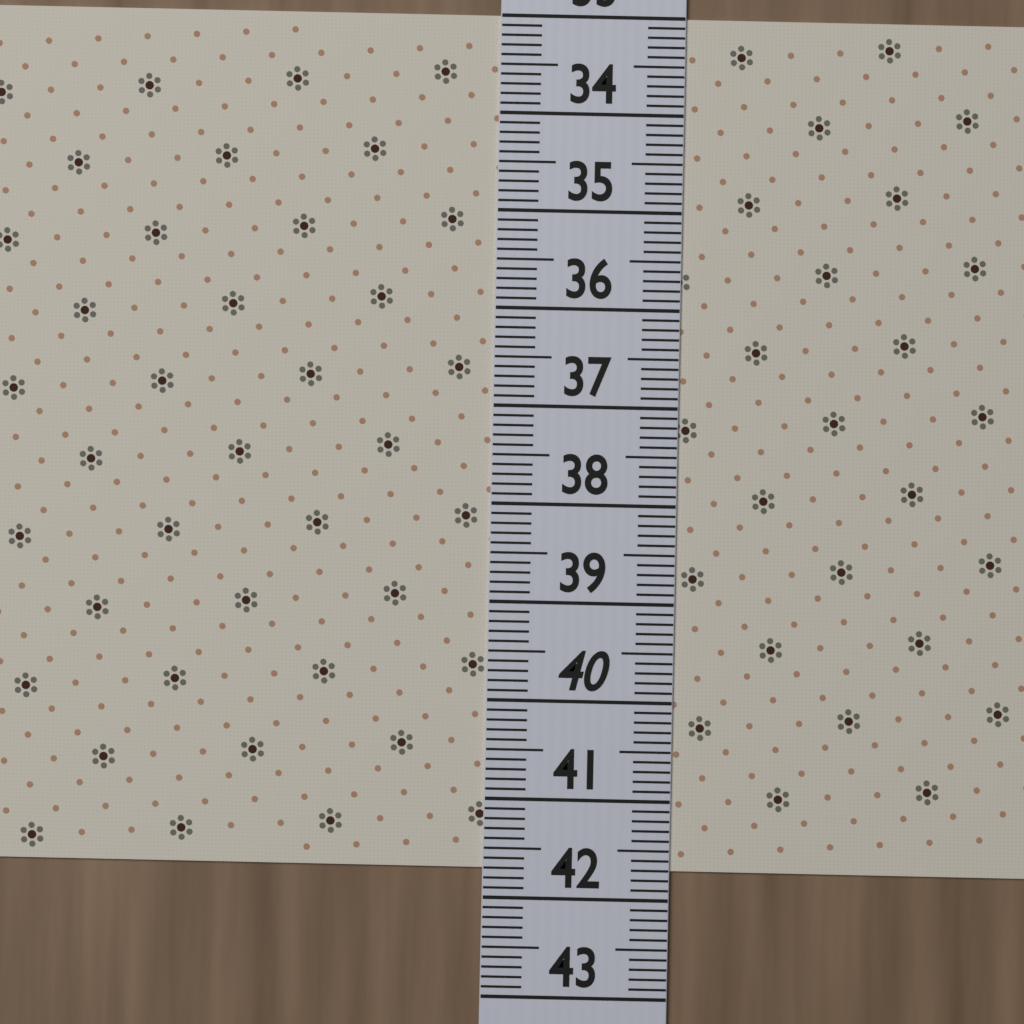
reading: 41.7 (no unit)
